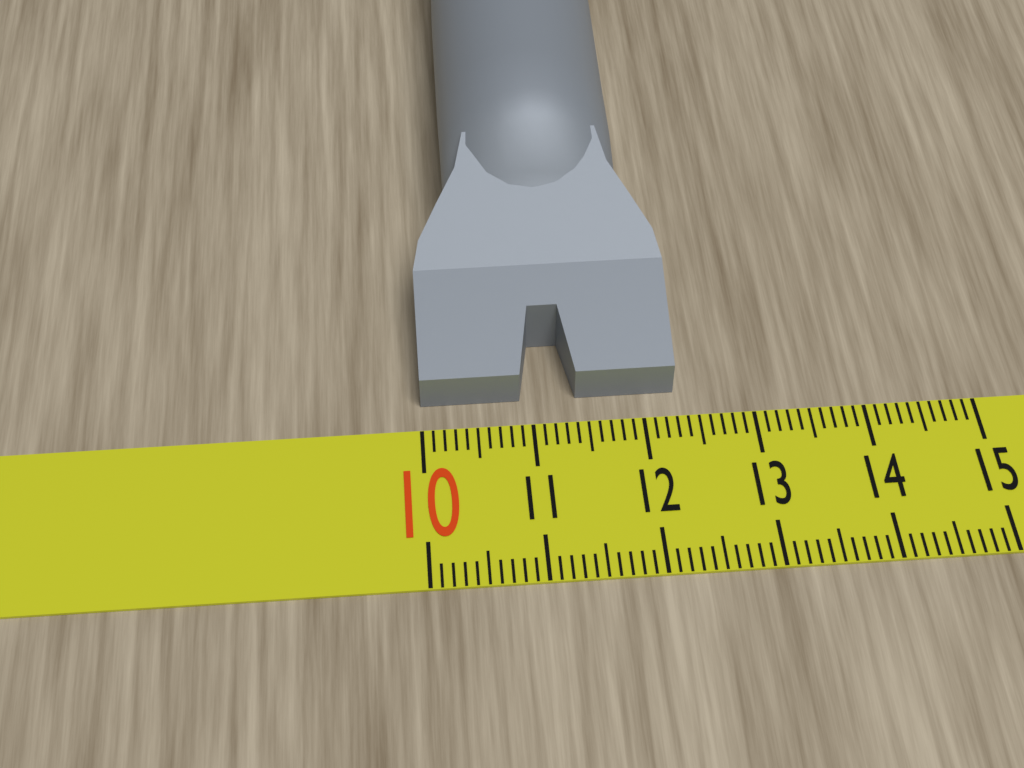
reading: 12.3 (no unit)
